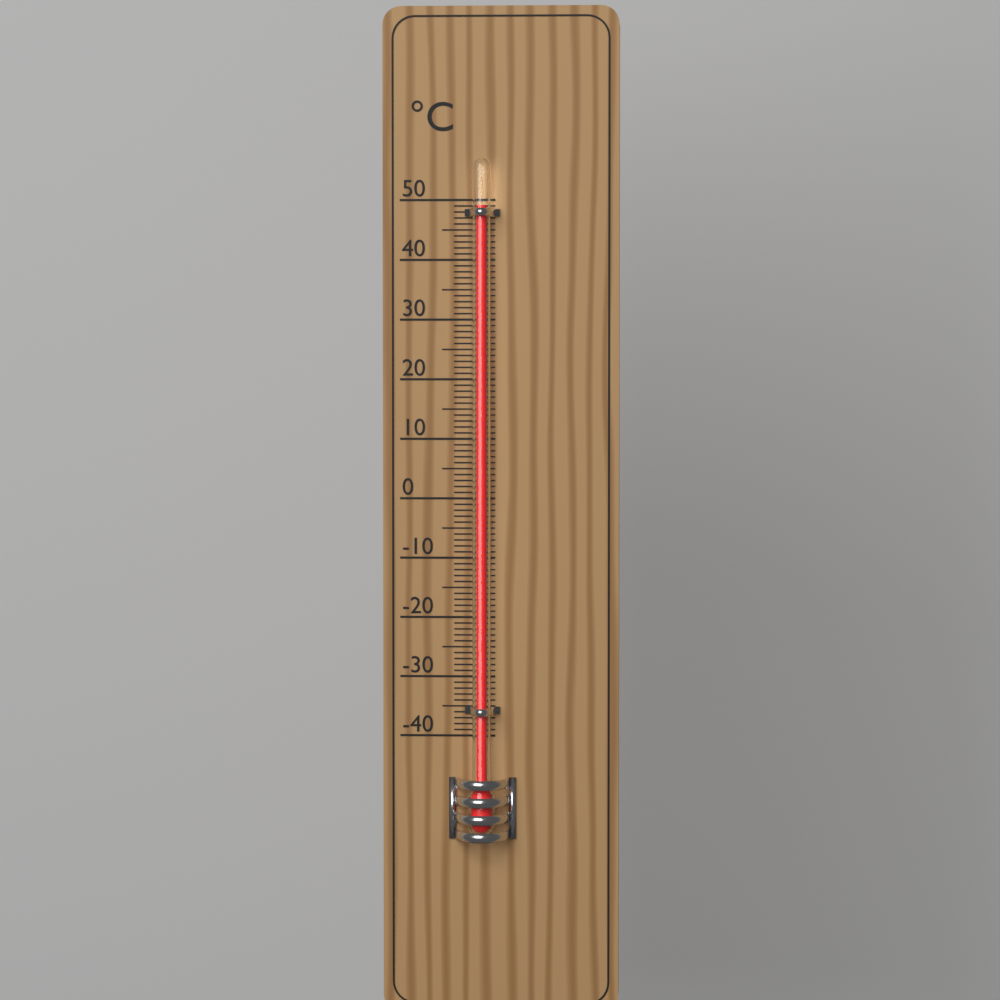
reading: 49 °C
